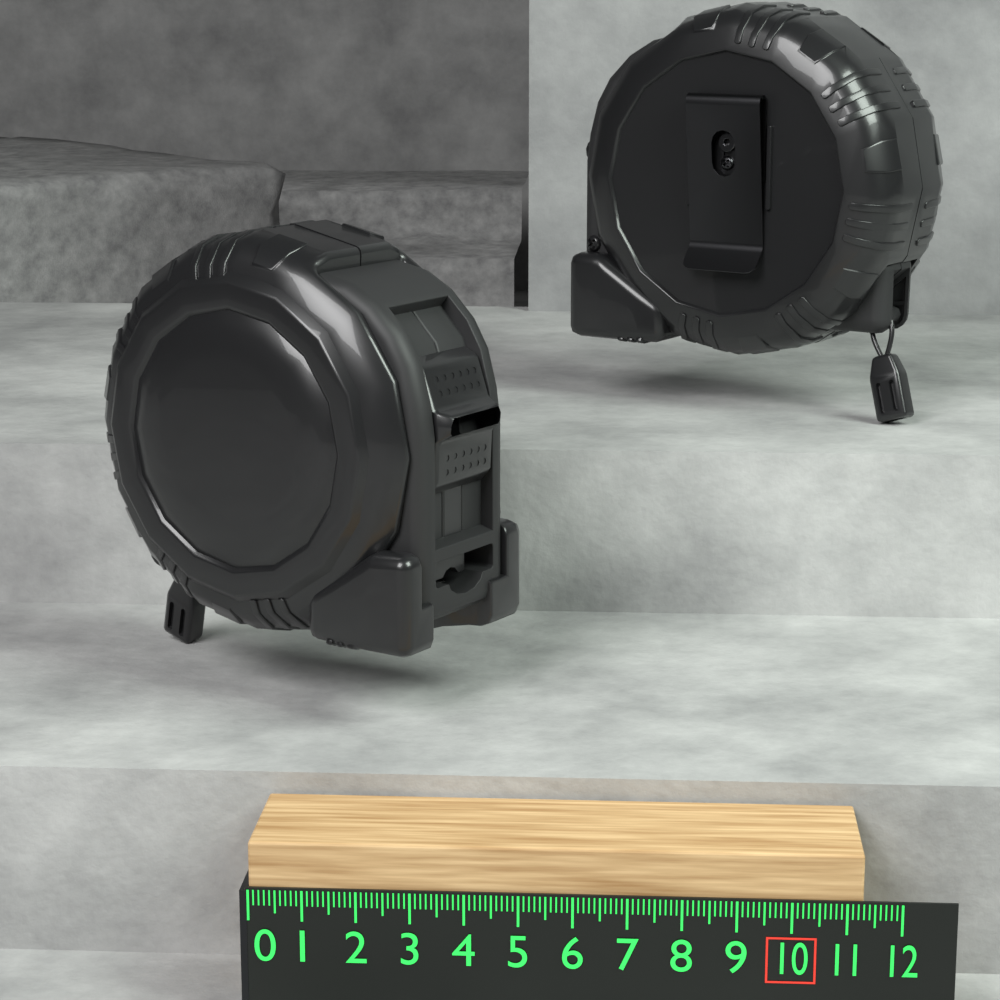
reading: 11.3 (no unit)
